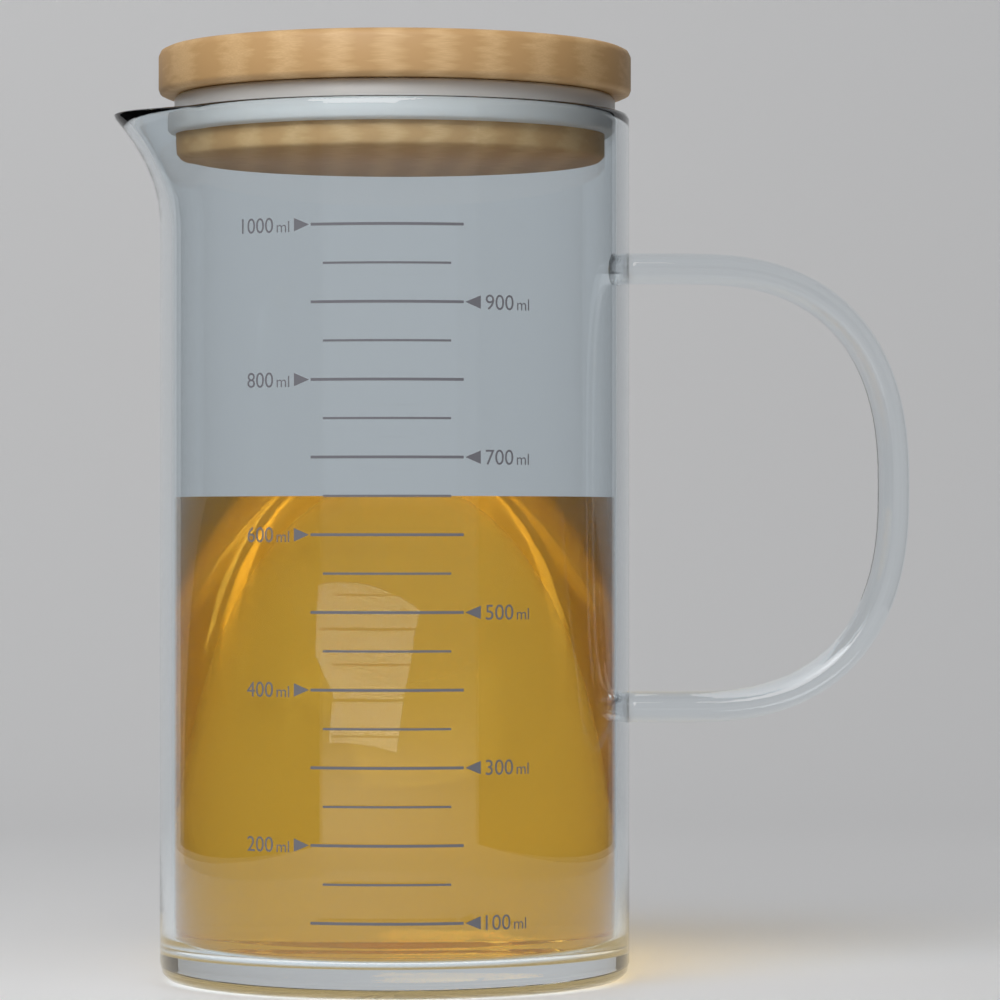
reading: 650 ml
